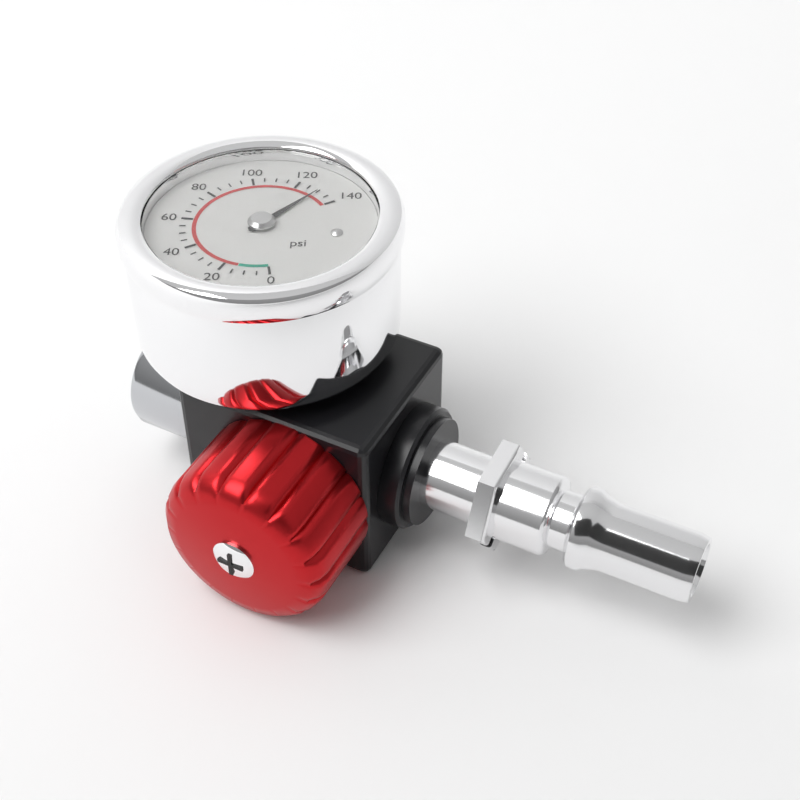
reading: 130 psi
